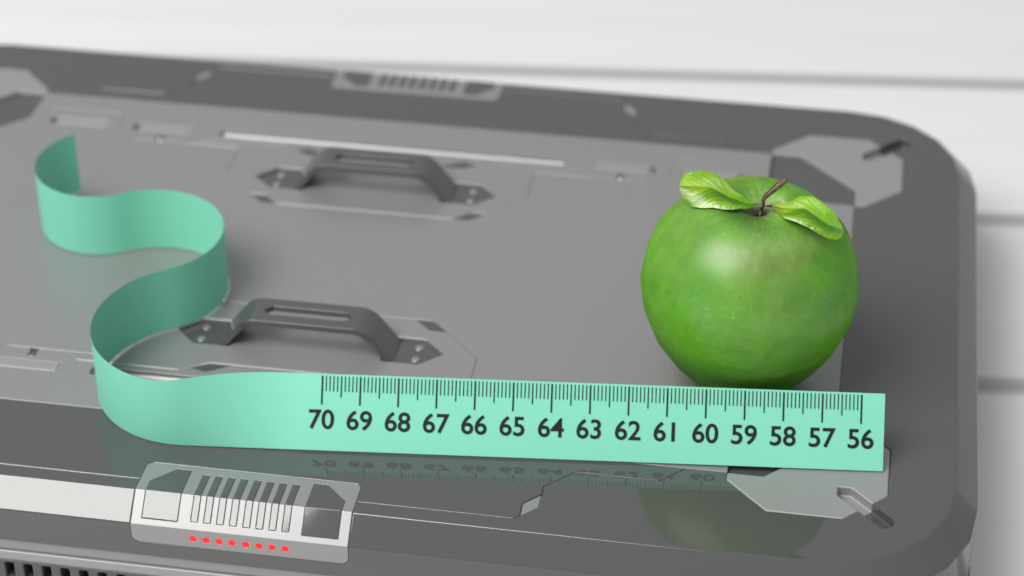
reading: 61.8 (no unit)
